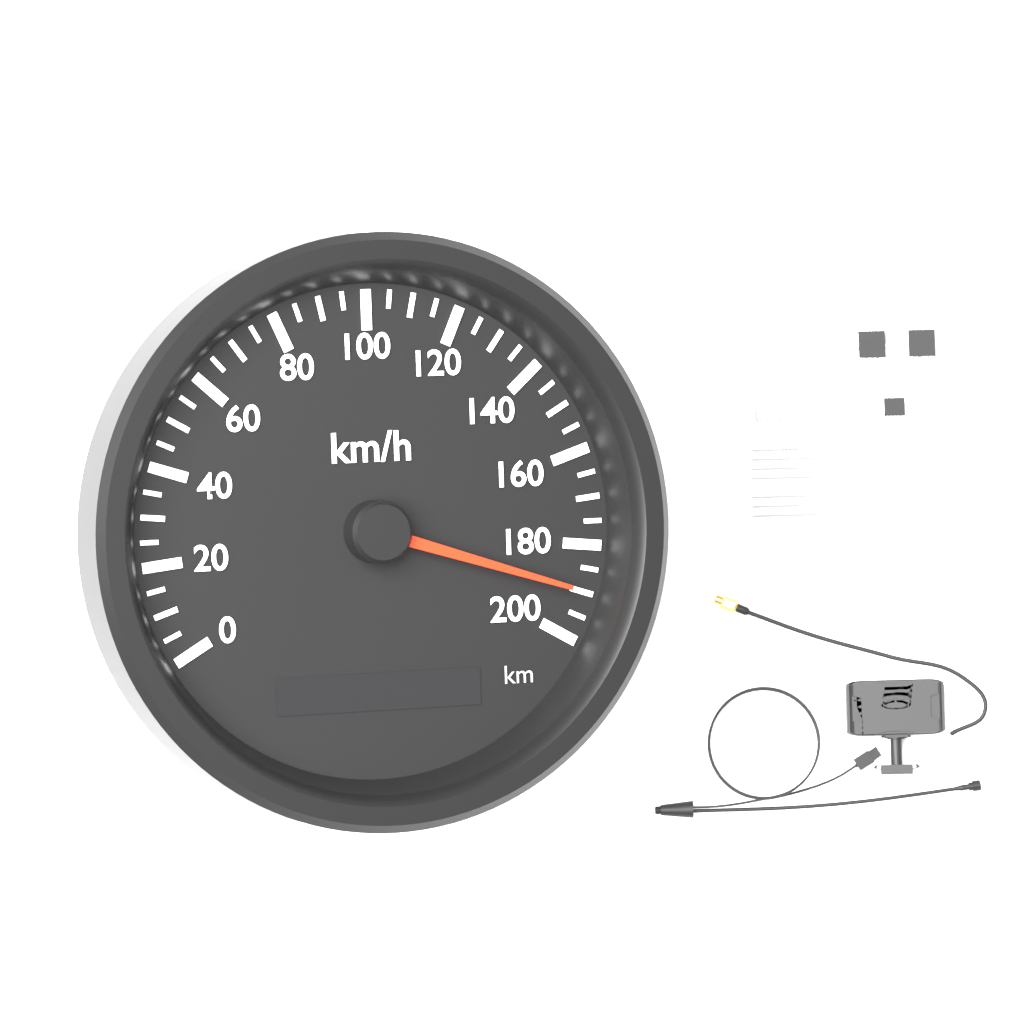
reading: 190 km/h
